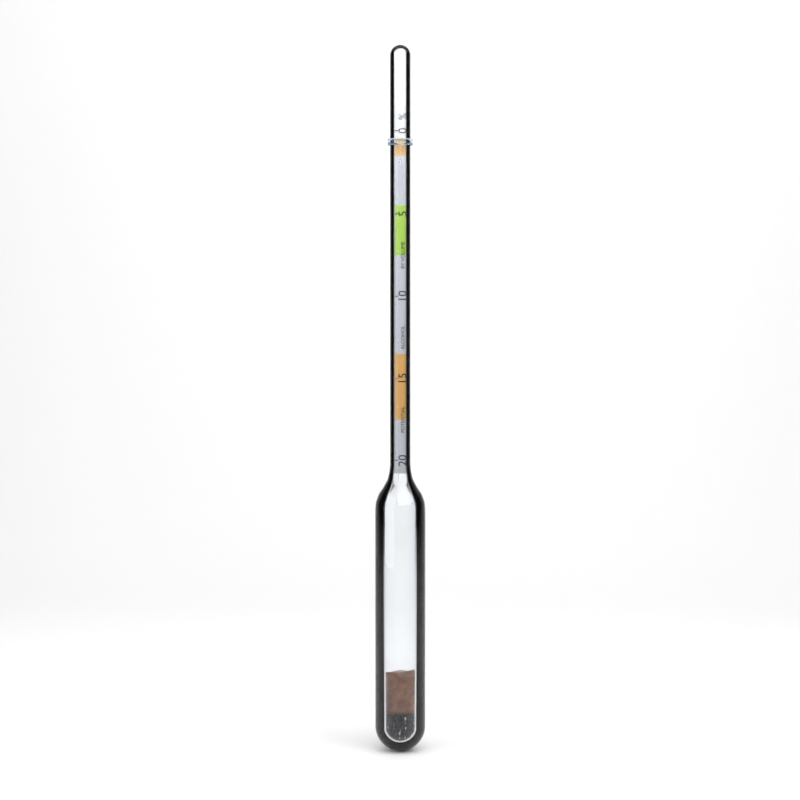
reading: 0.5 %
